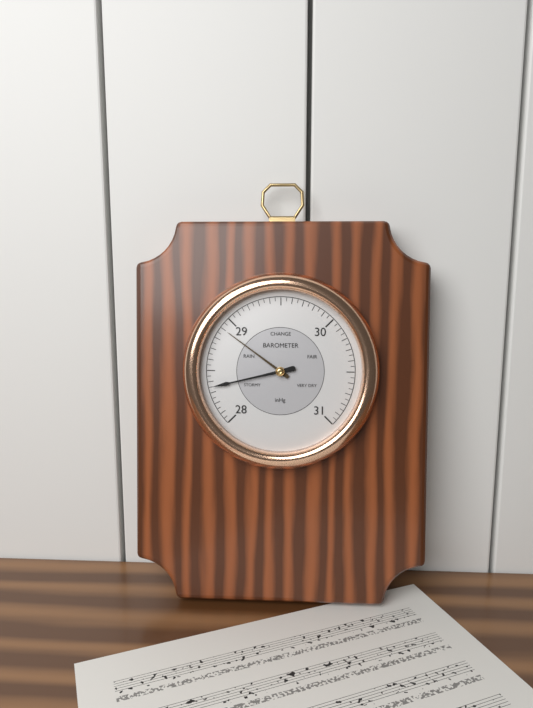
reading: 28.35 inHg
